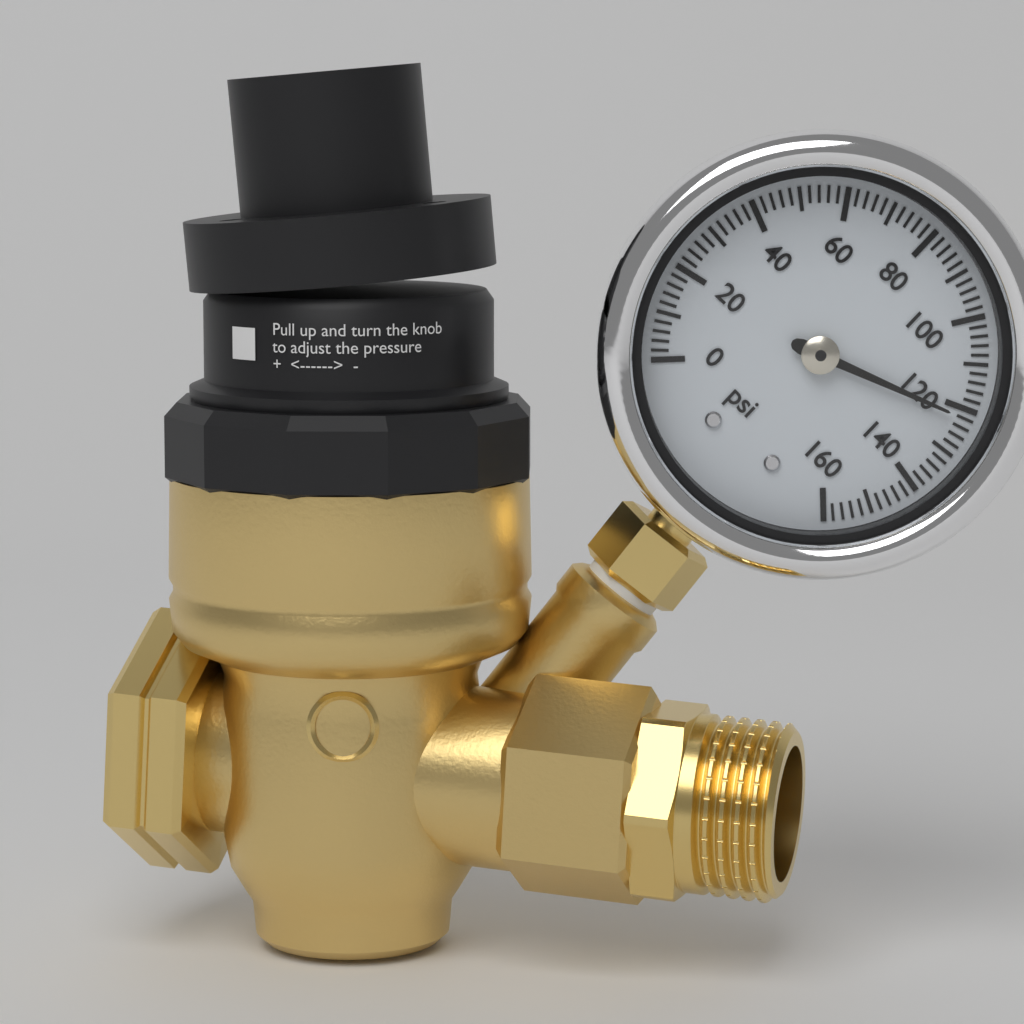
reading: 122 psi
